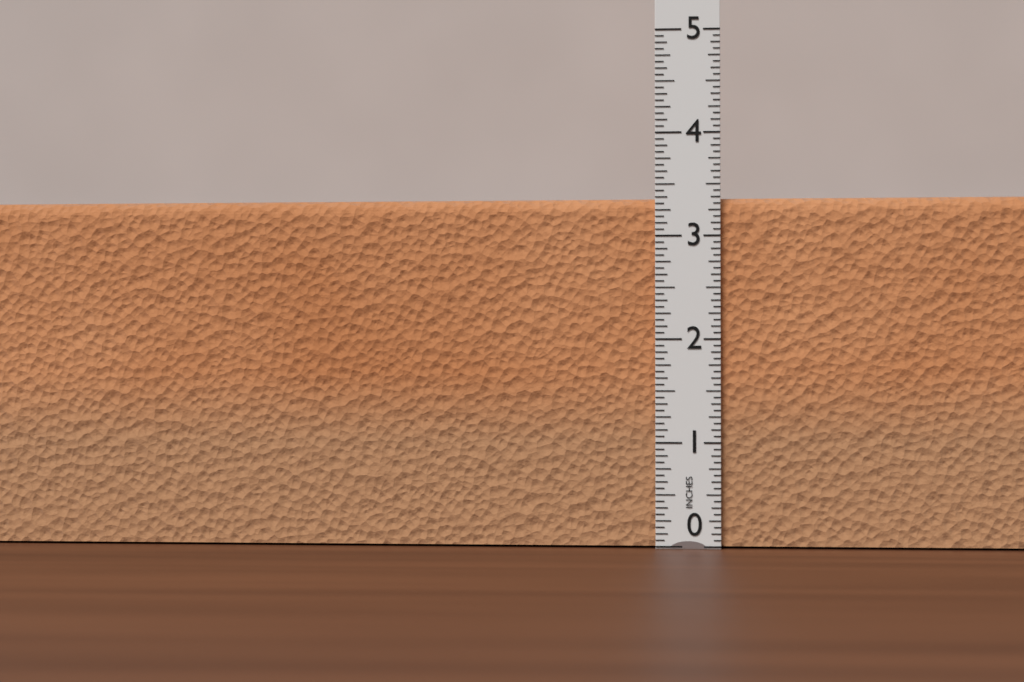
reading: 3.3750 in
